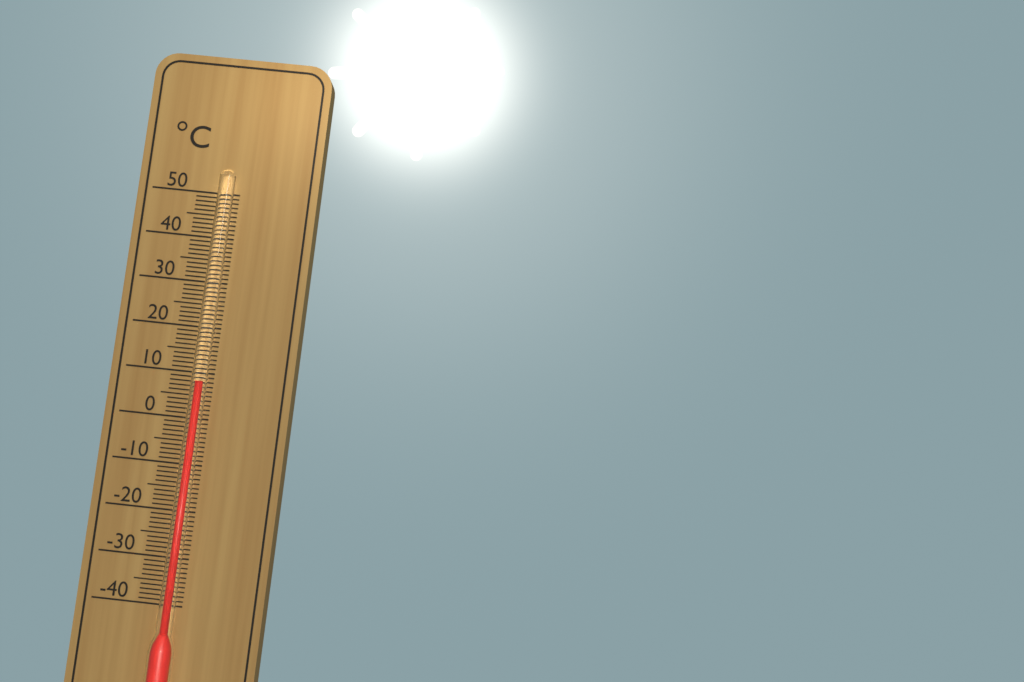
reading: 8 °C
